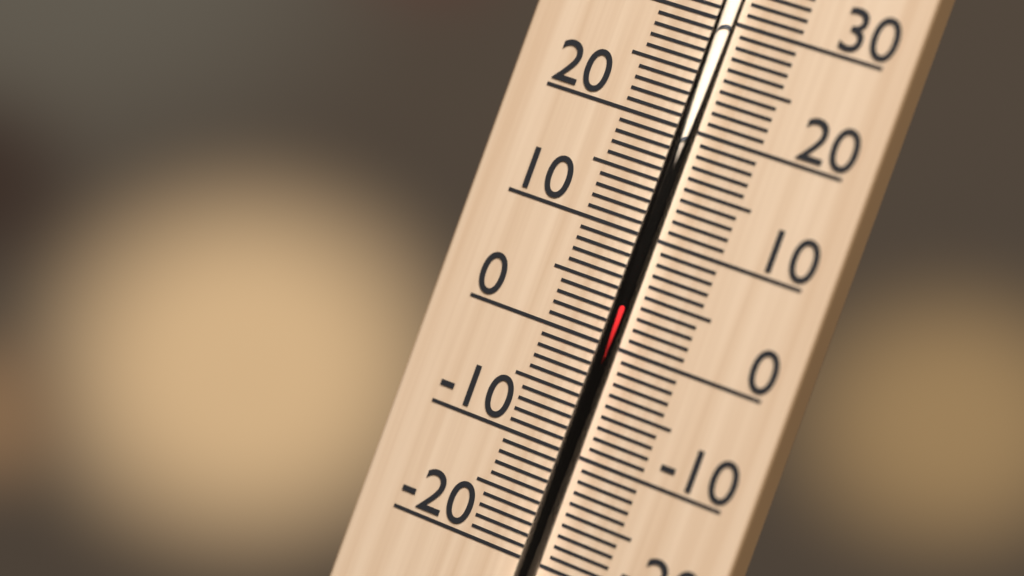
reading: 4 °C
